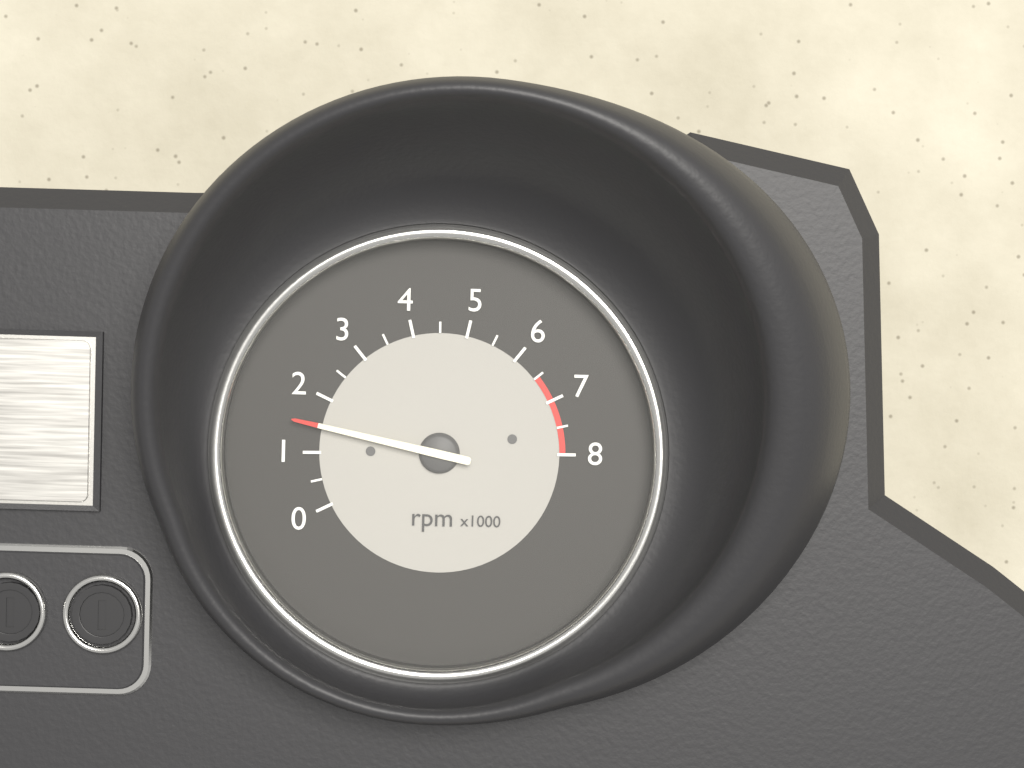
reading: 1500 rpm
